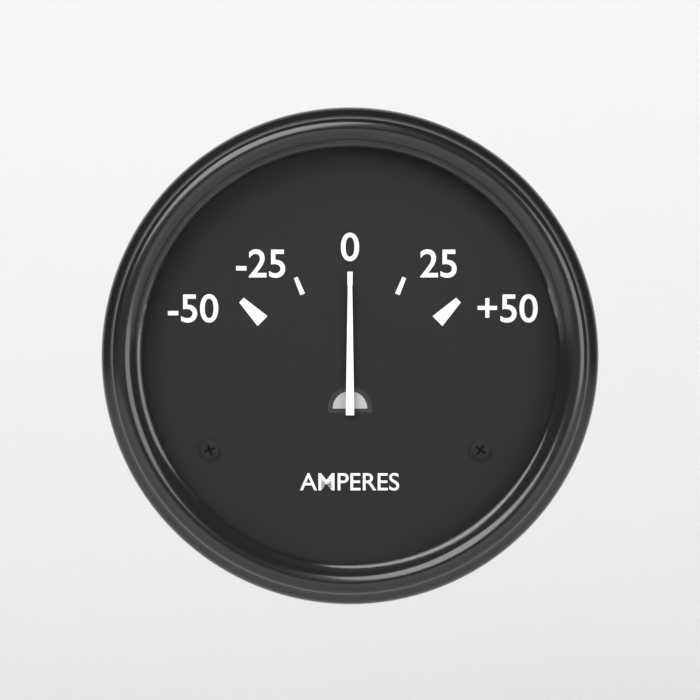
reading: 0 A
